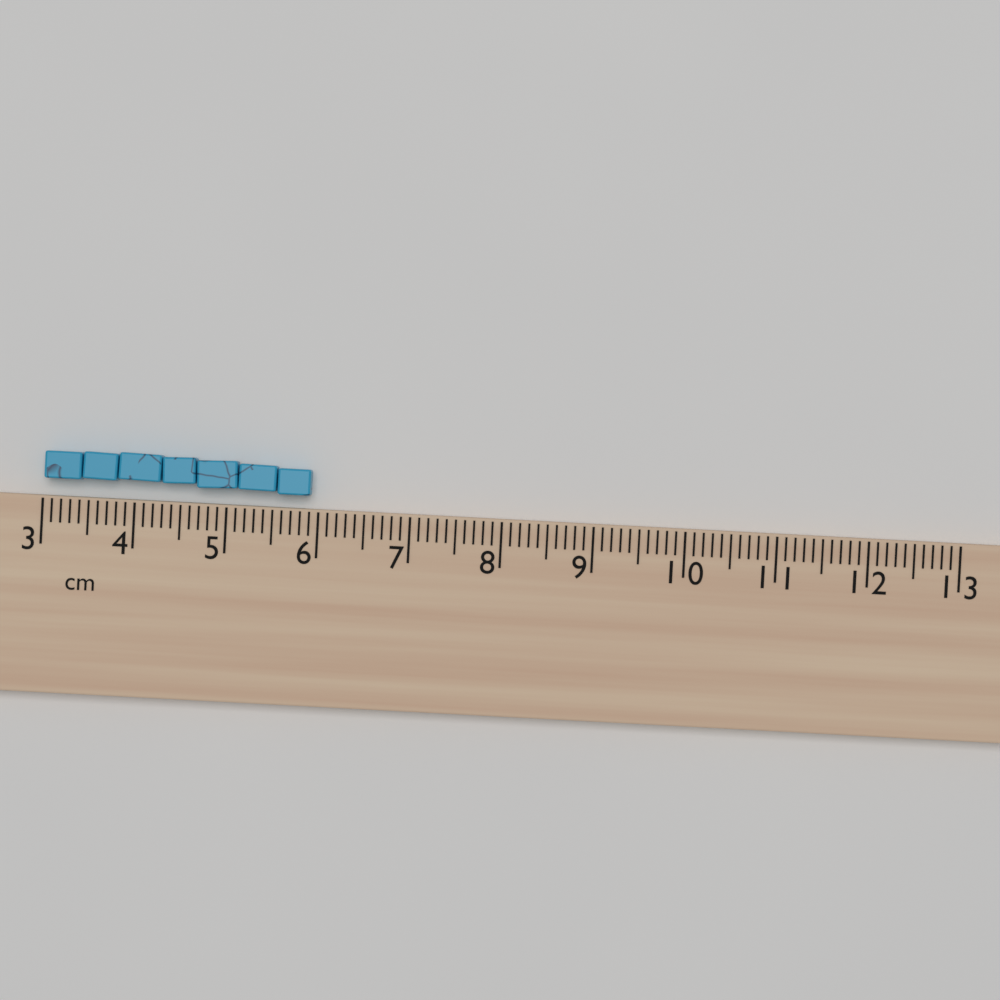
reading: 5.9 cm
